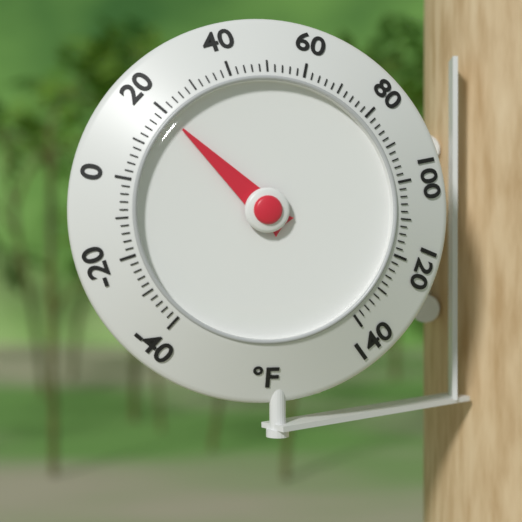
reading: 20 °F
